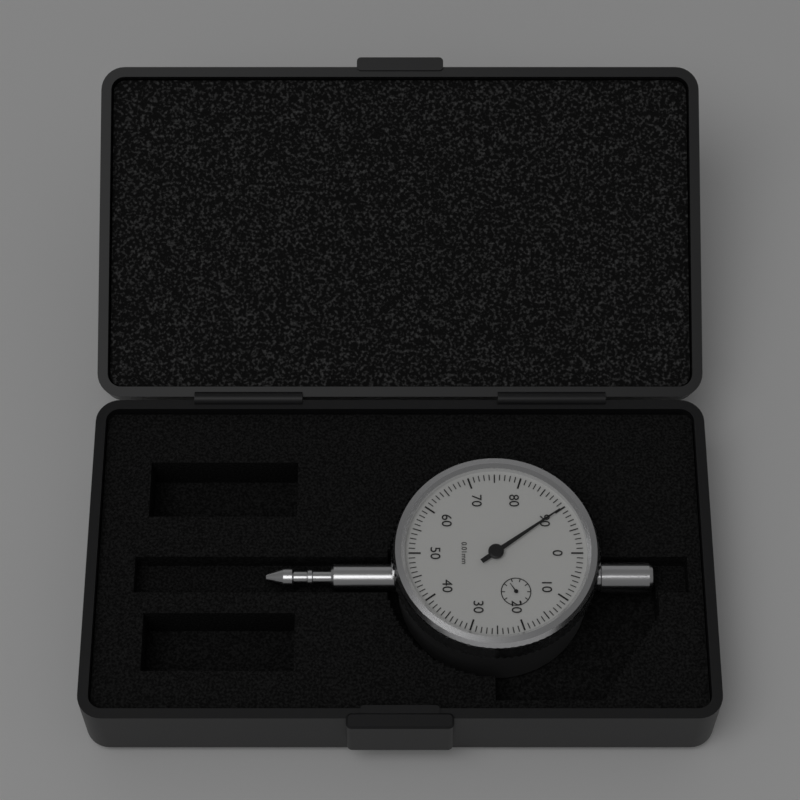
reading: 0.90 mm
